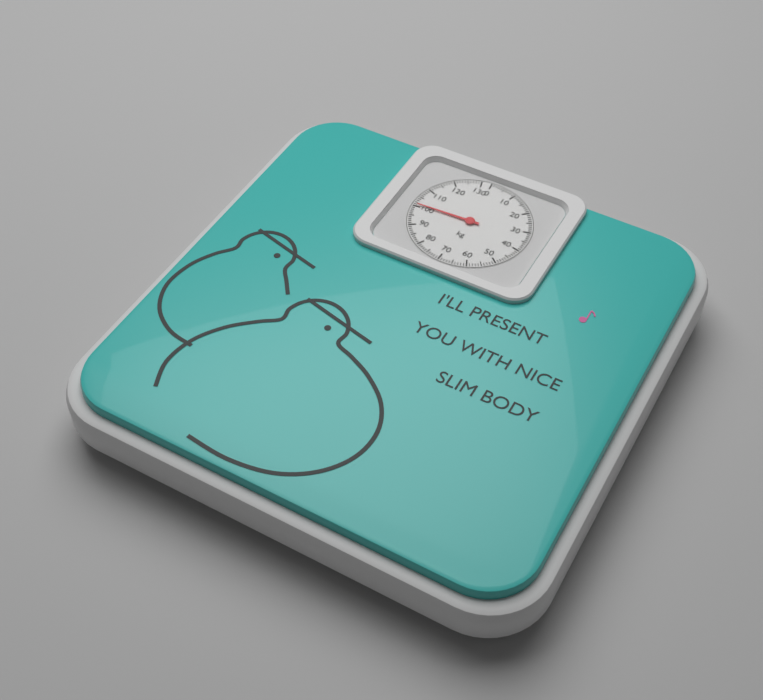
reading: 101 kg
